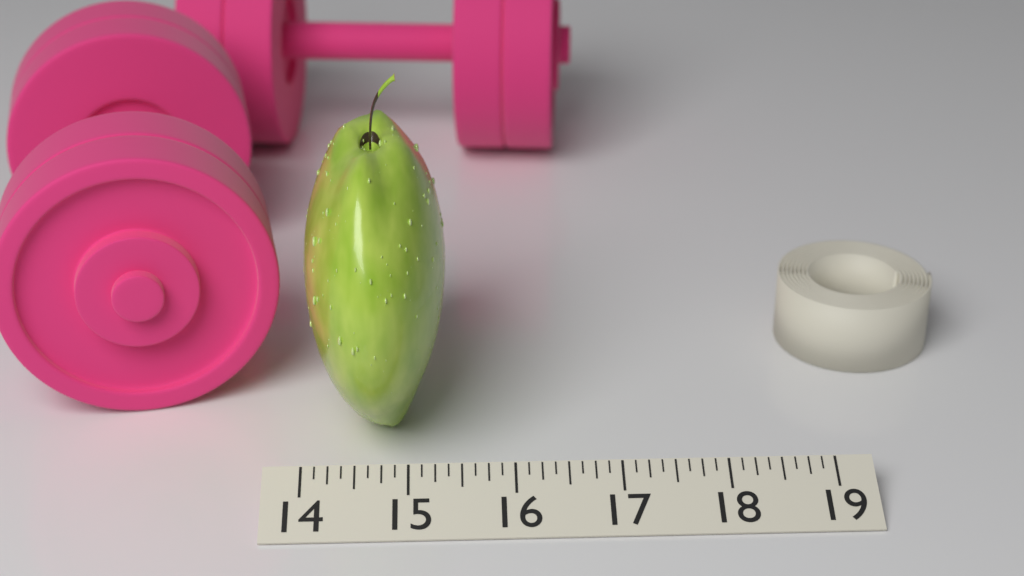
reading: 15.375 (no unit)
